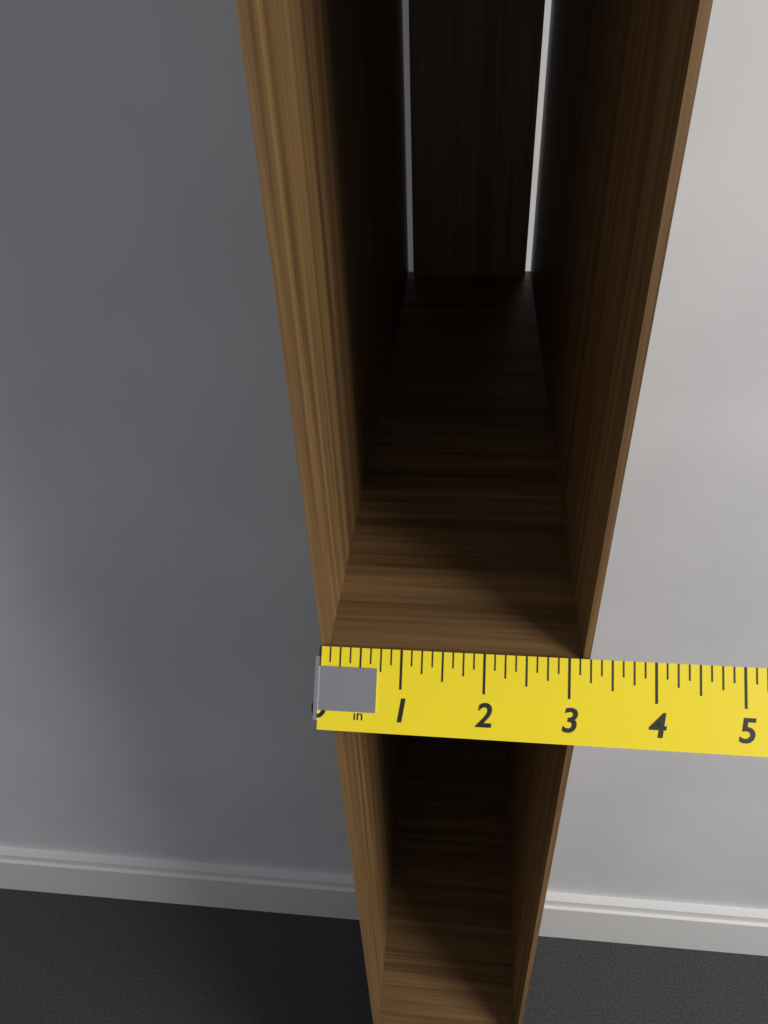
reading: 3.250 in
